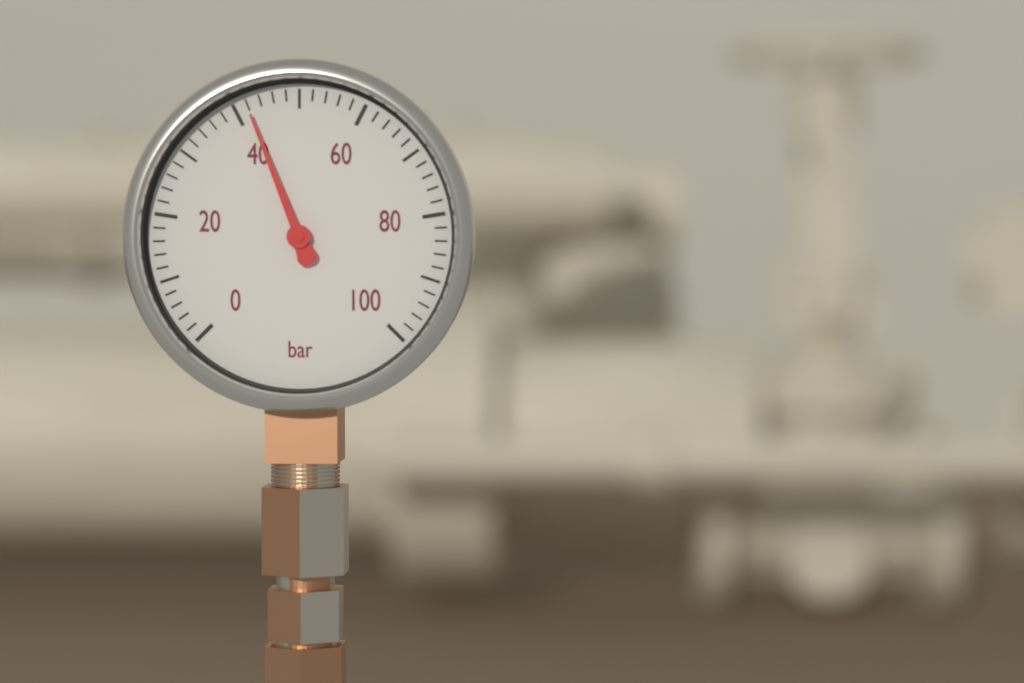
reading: 42 bar
